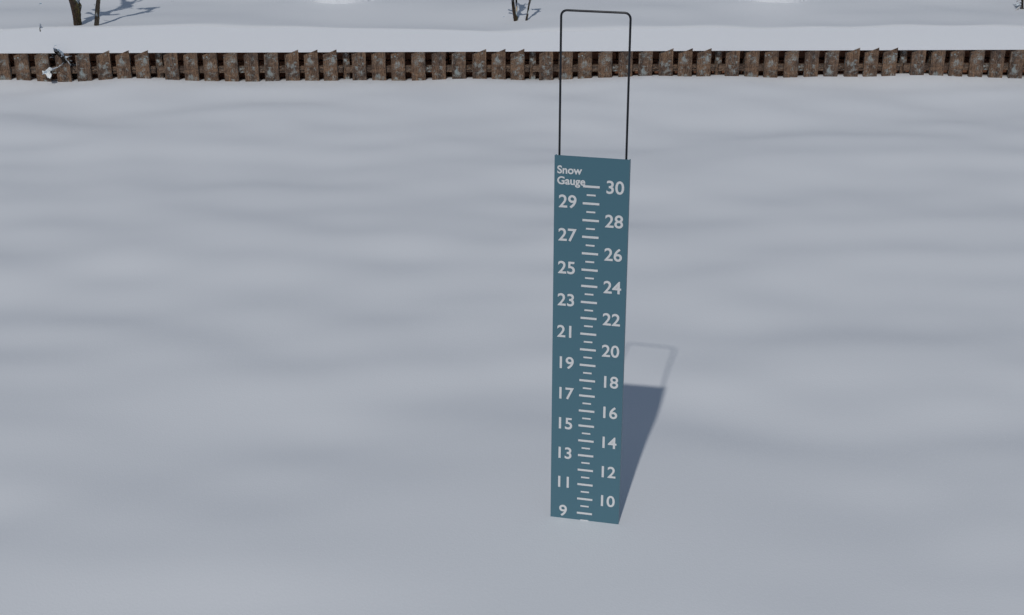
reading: 8.5 (no unit)
